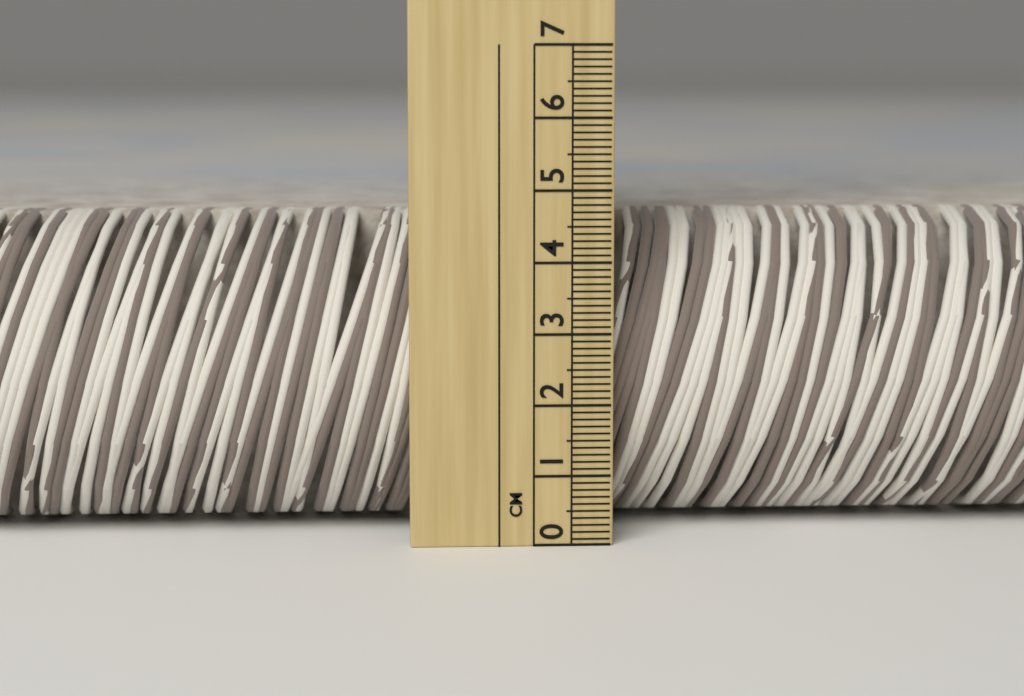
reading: 4.6 cm
